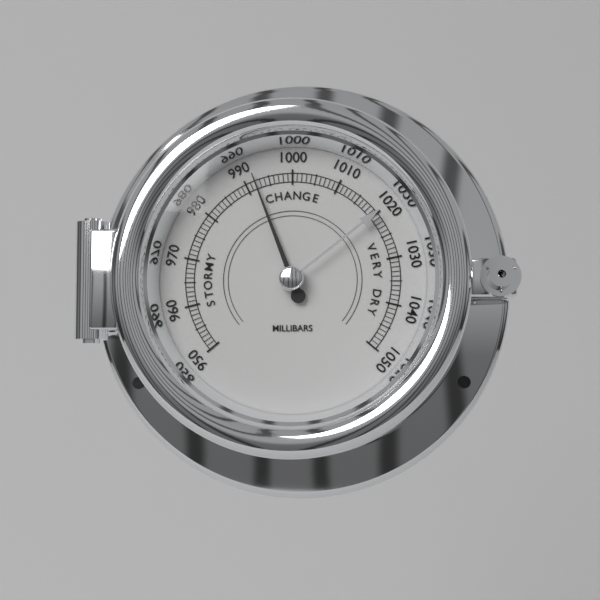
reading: 992 mbar
